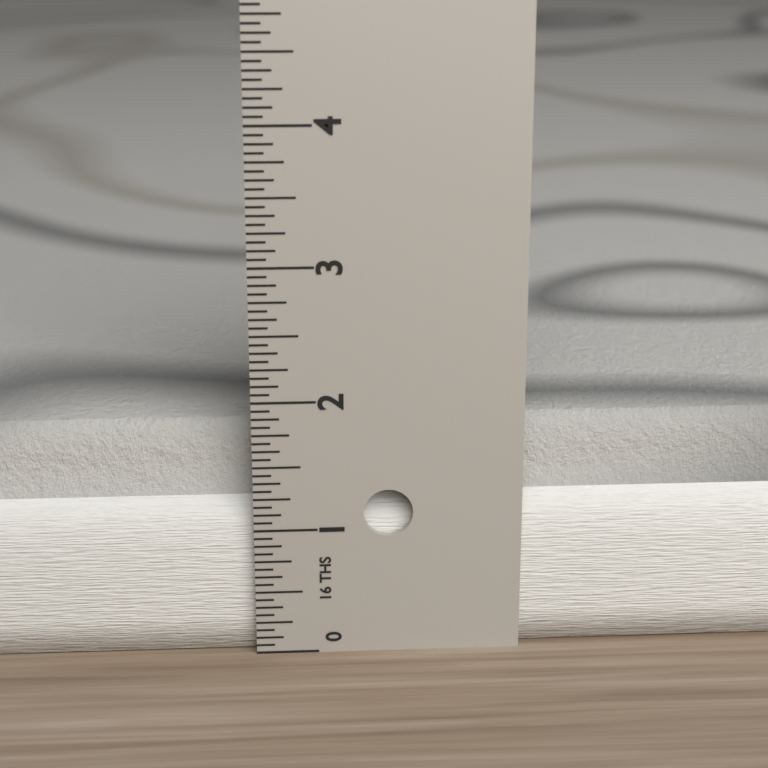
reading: 1.7500 in
